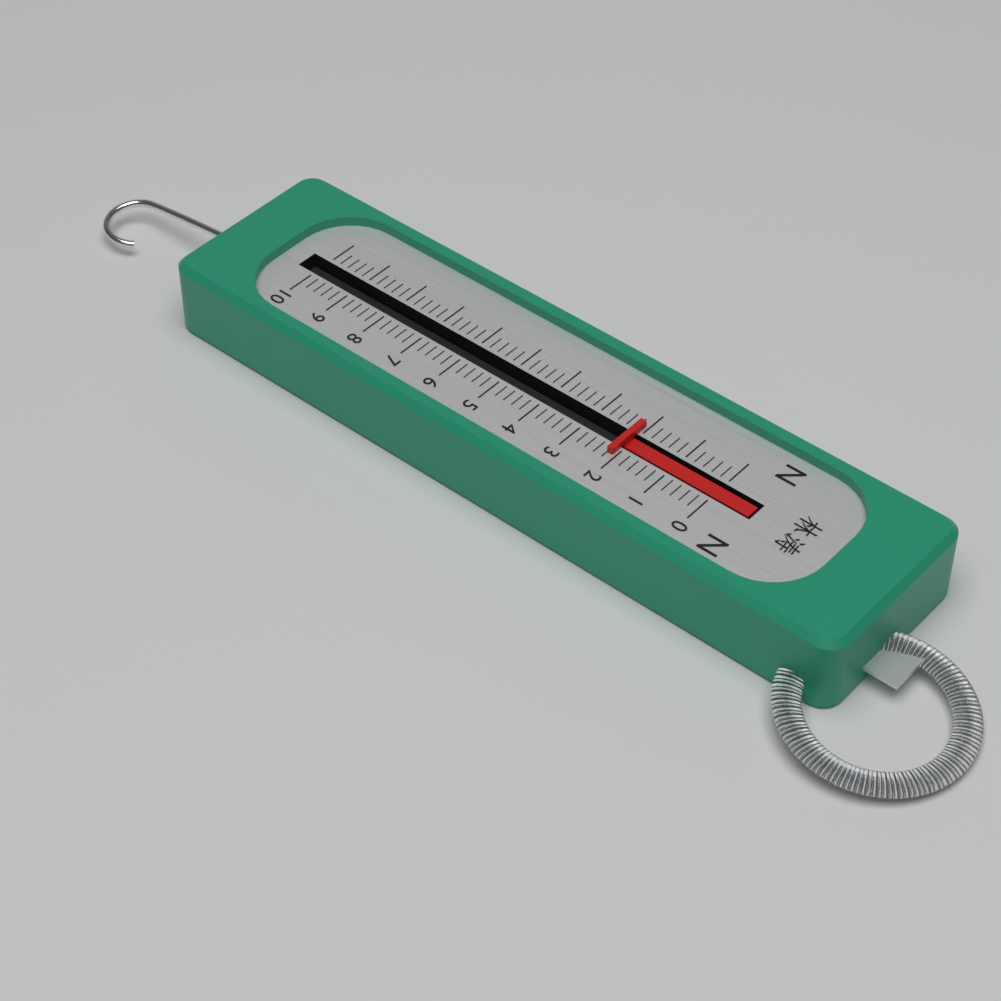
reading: 2.2 N
